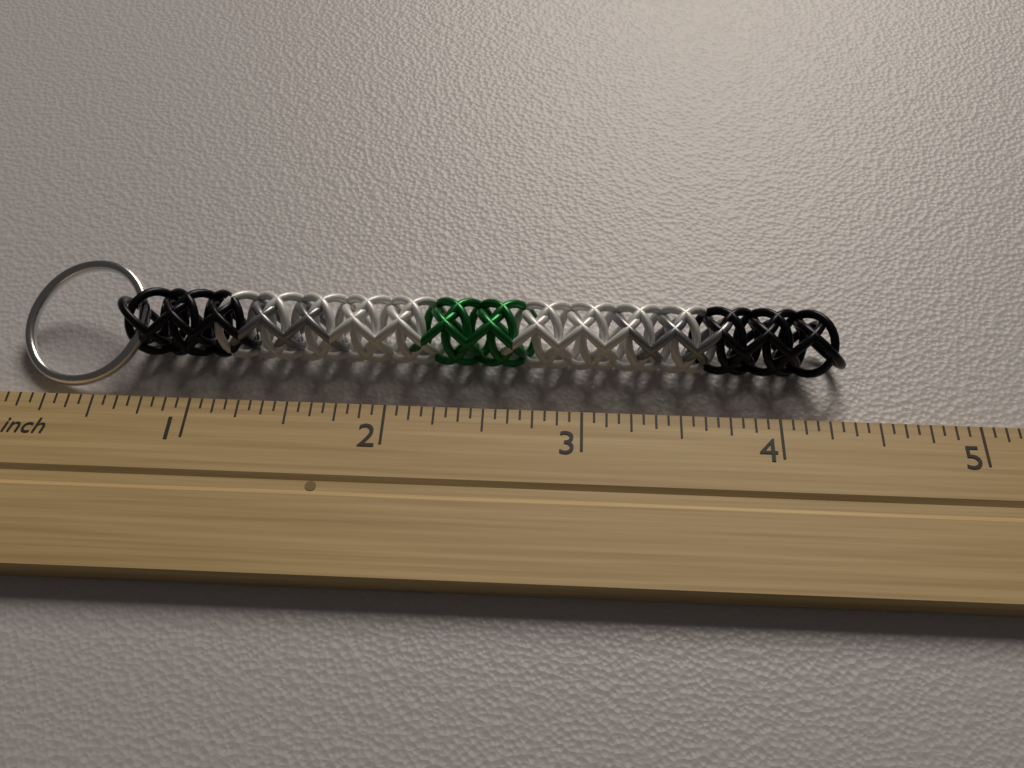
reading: 4.3750 inch
